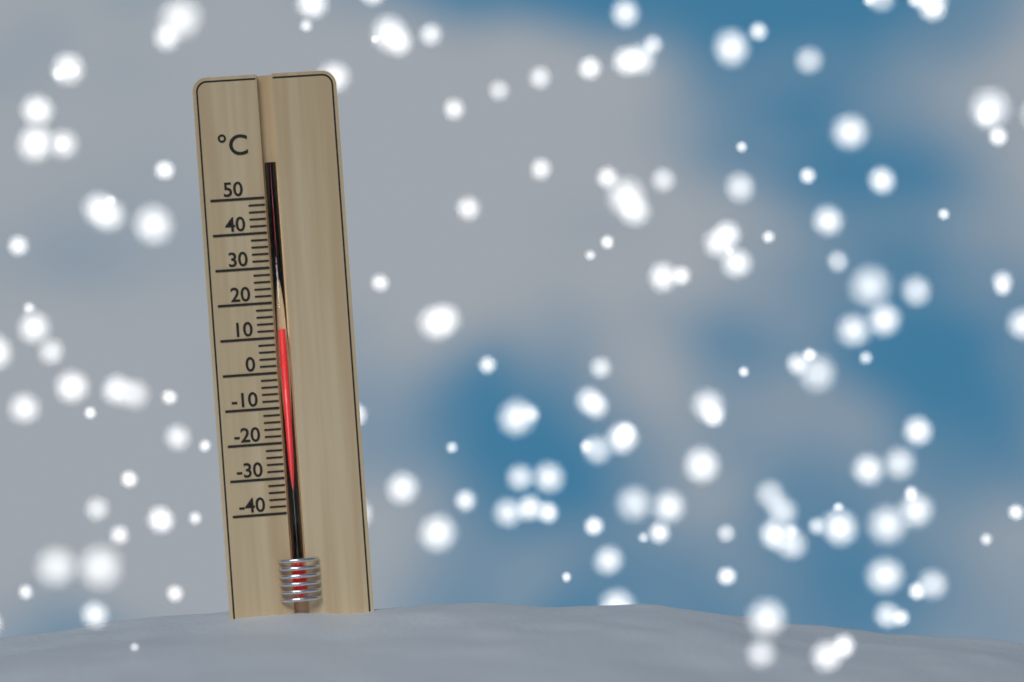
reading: 12 °C
